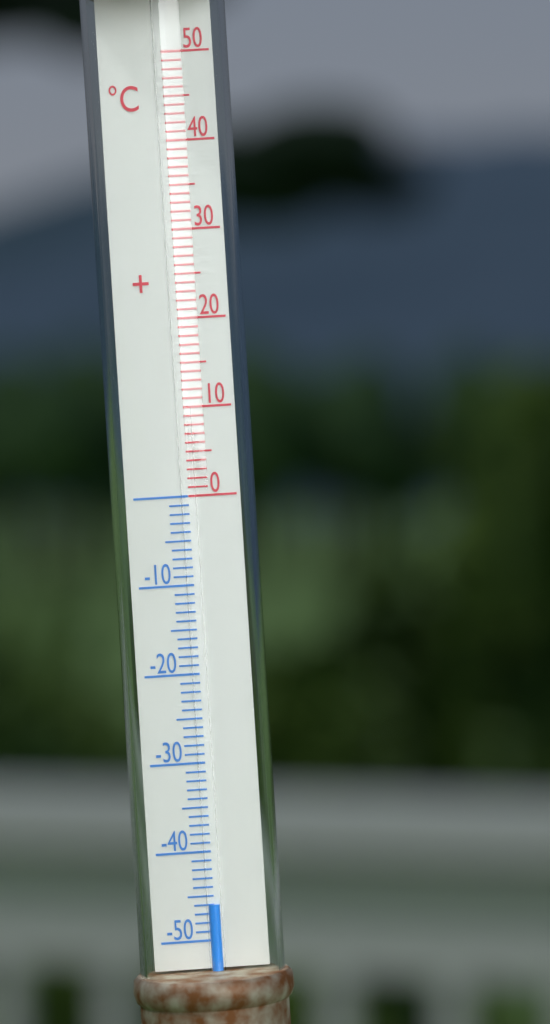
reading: -46 °C
